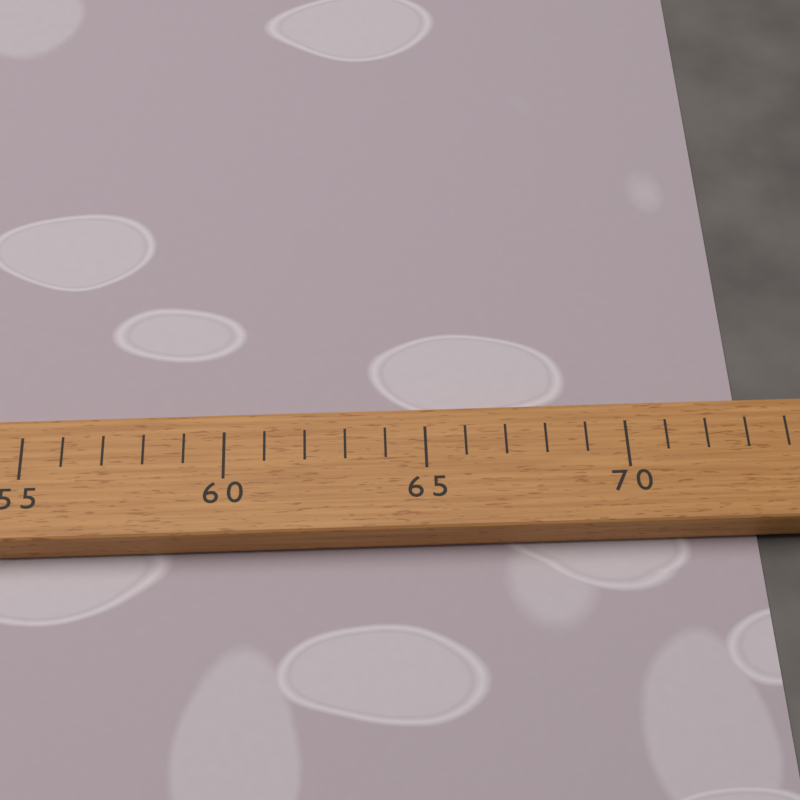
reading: 73 (no unit)
